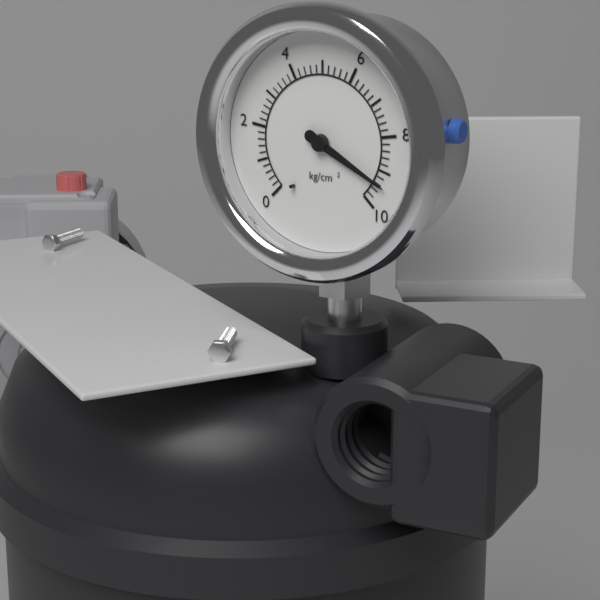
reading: 9.4 kg/cm²
